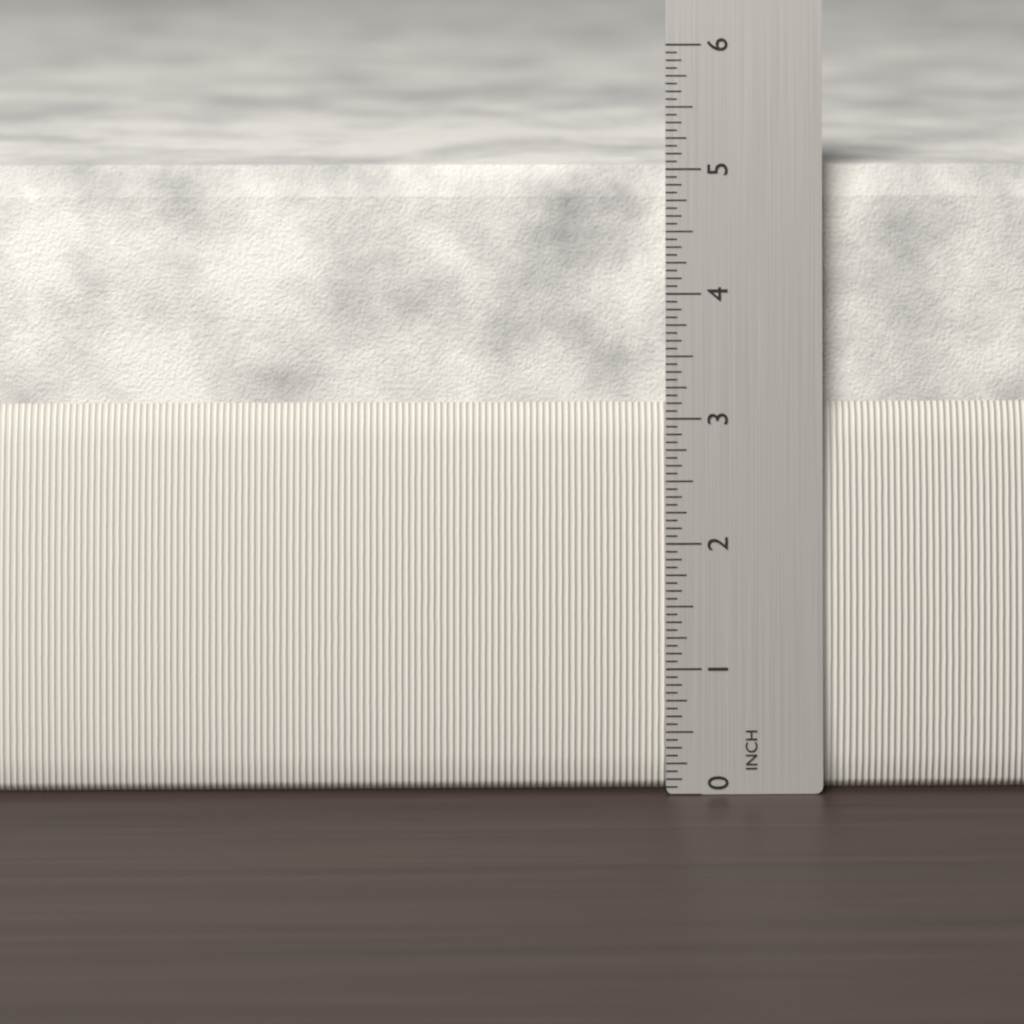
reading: 5.0000 in
